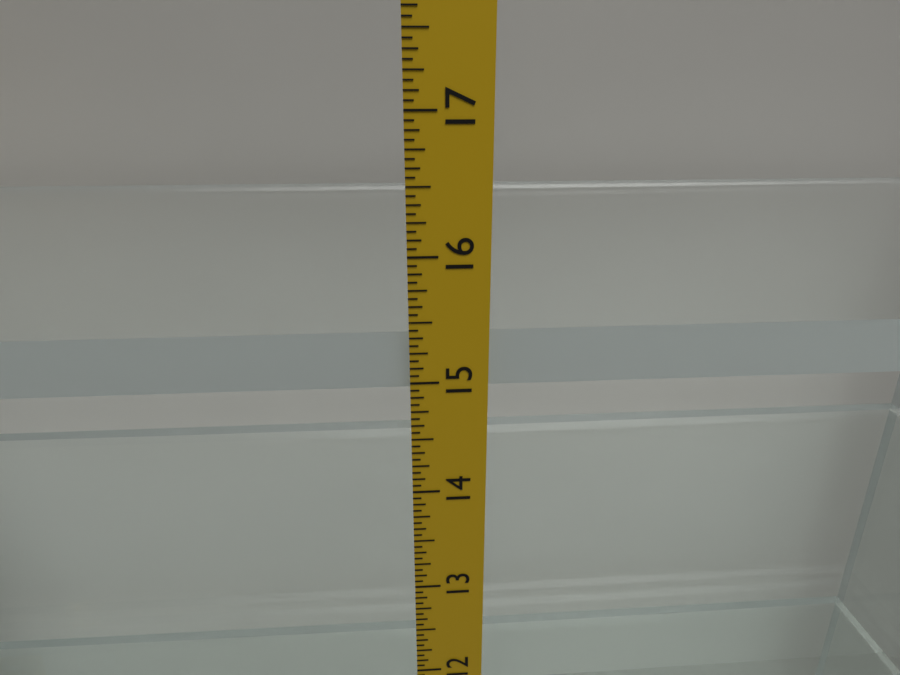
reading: 15.3750 in
